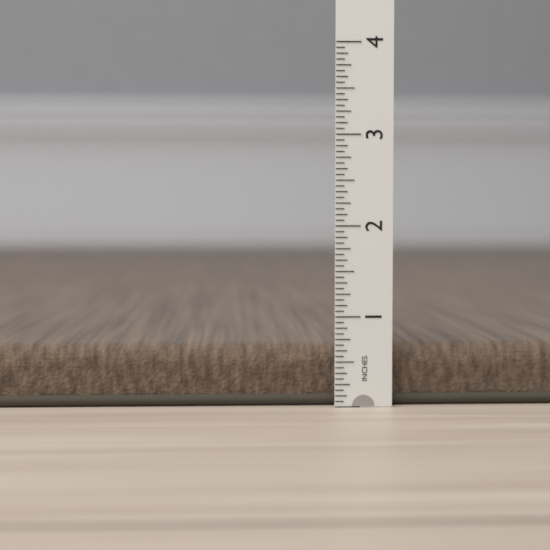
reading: 0.6875 in
